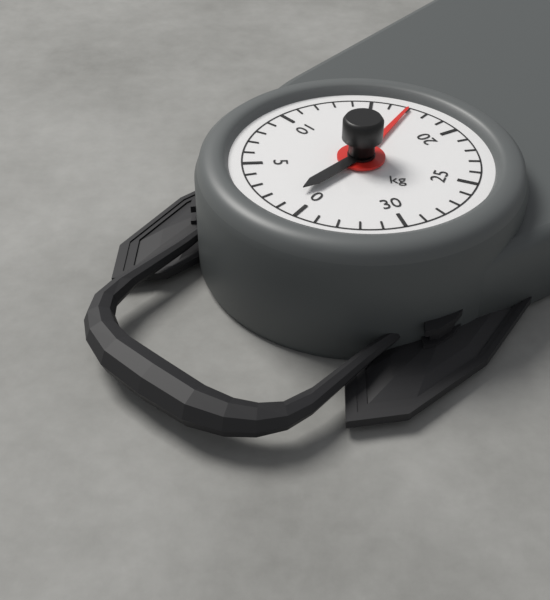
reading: 17 kg
